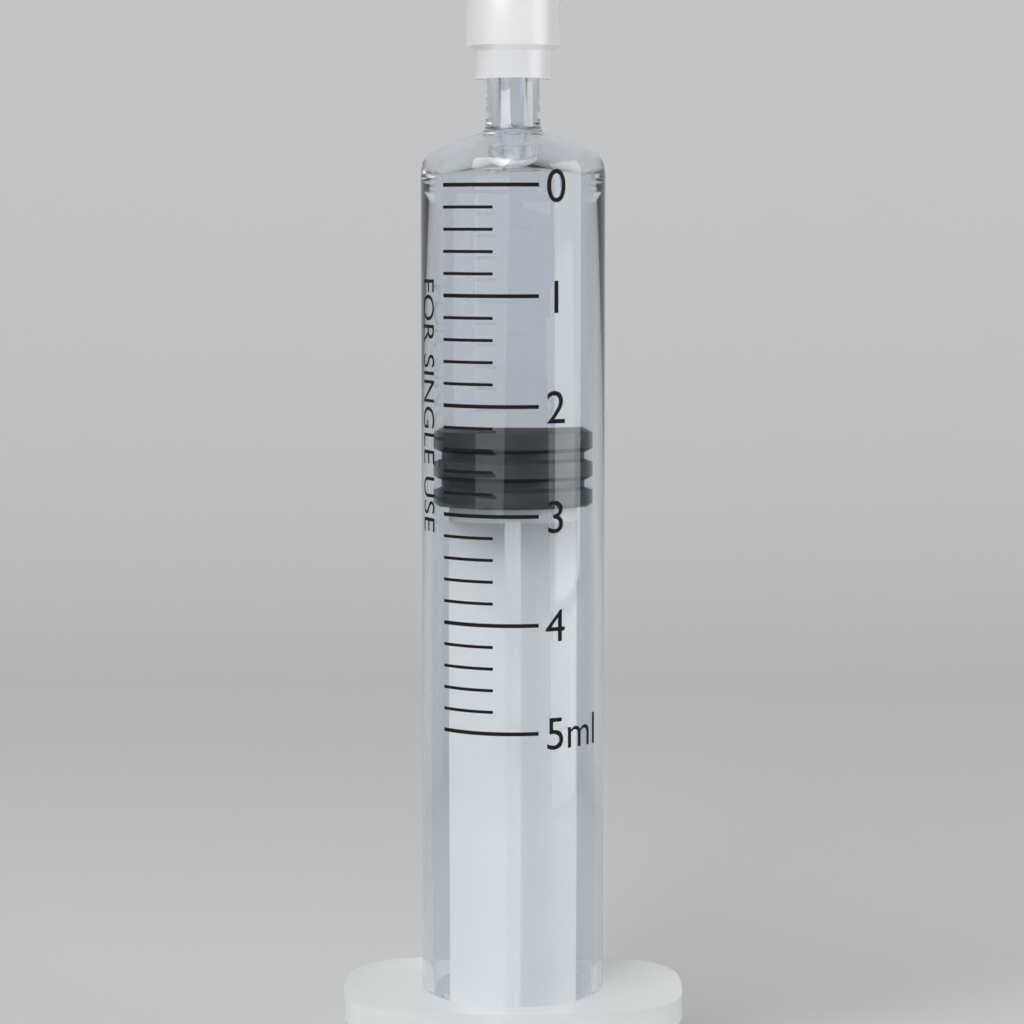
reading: 2.2 ml
